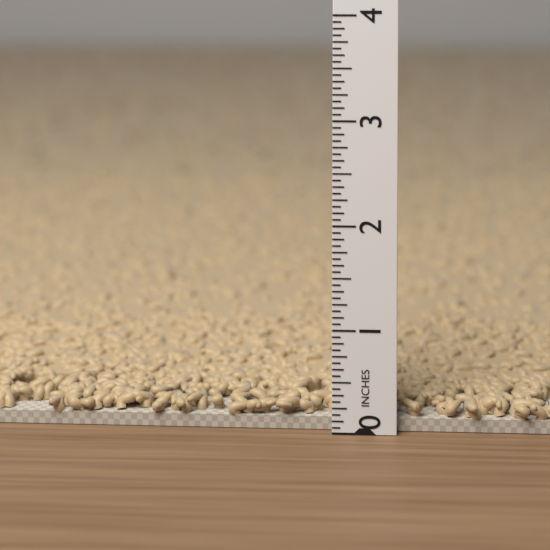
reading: 0.3125 in
